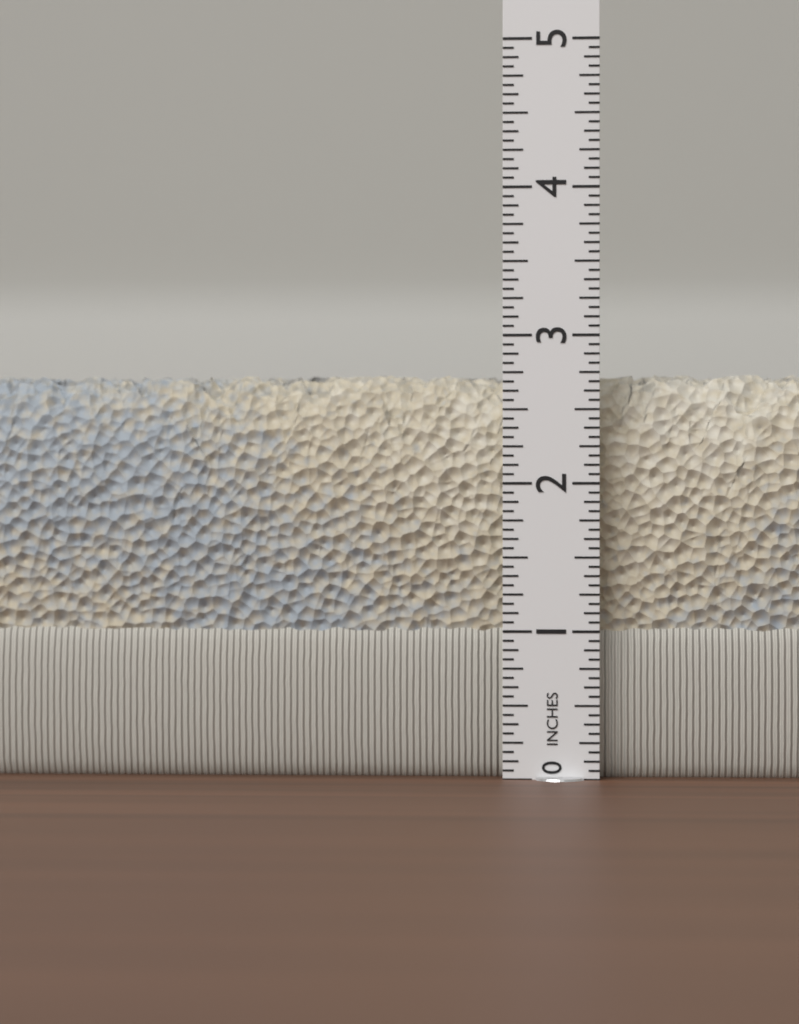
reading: 2.7500 in
